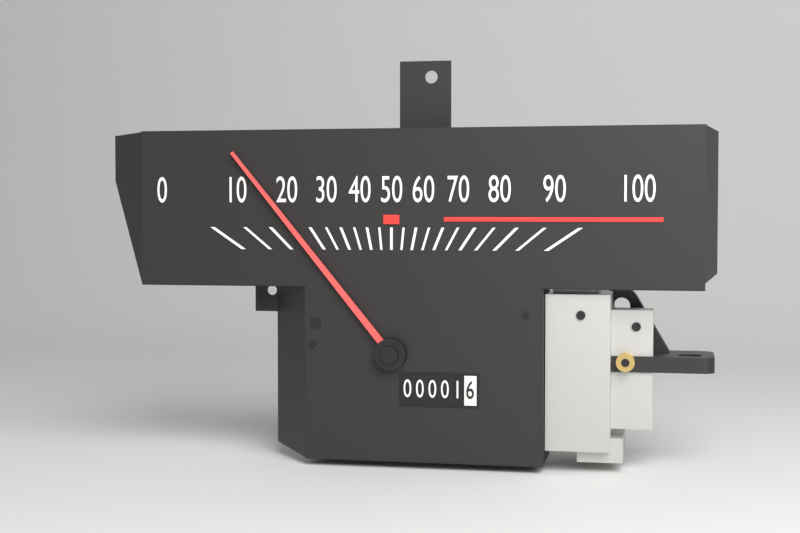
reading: 15 (no unit)
